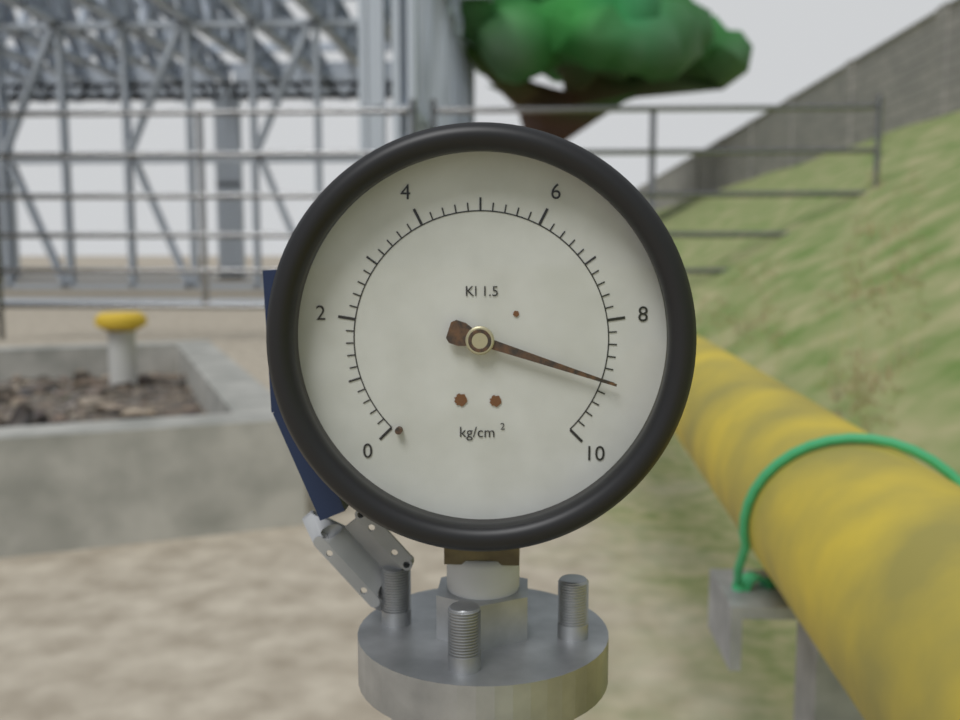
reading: 9.0 kg/cm²
